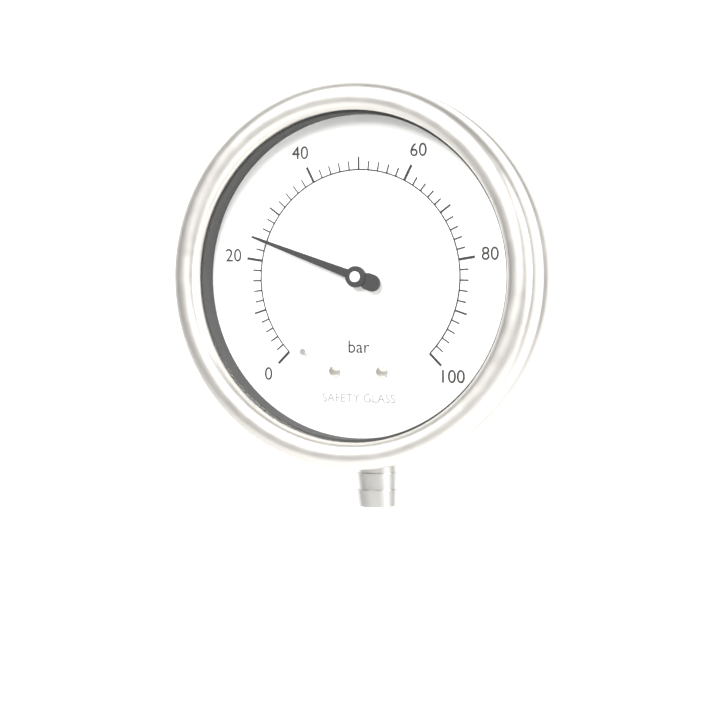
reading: 24 bar
